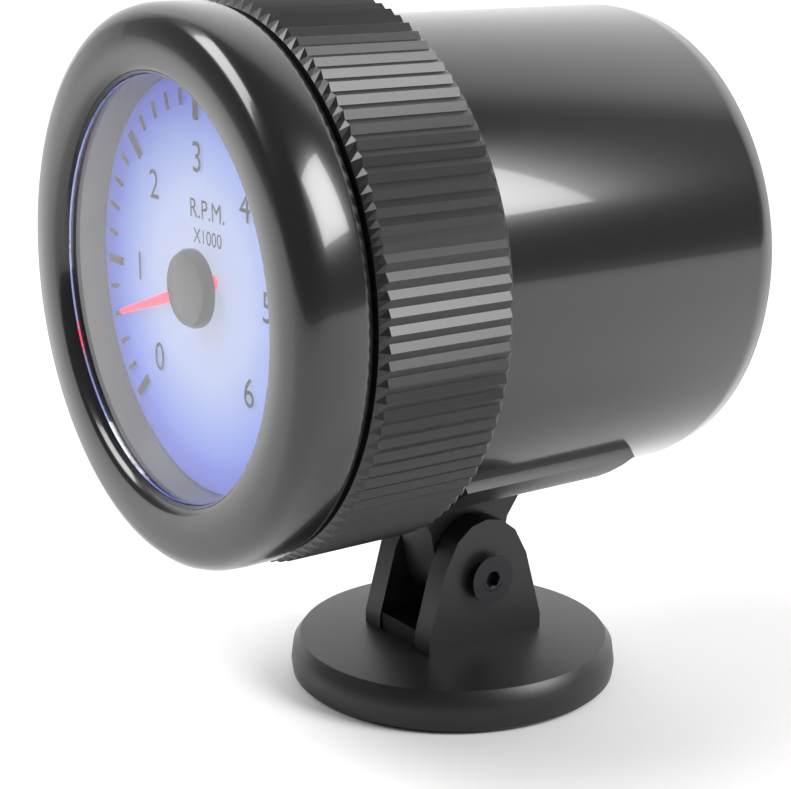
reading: 0.6 RPM x1000
